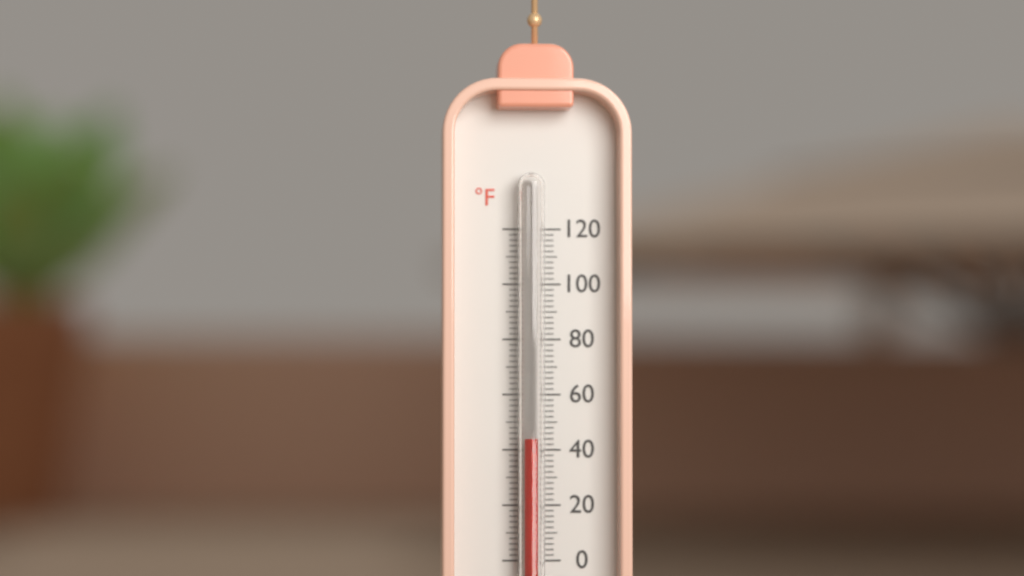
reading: 44 °F
